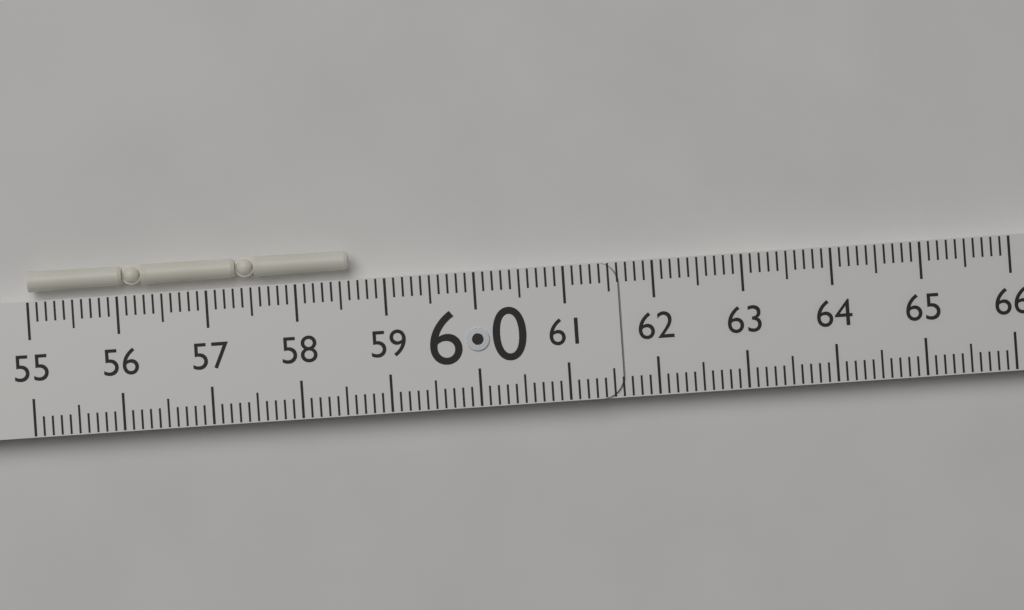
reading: 58.6 (no unit)
